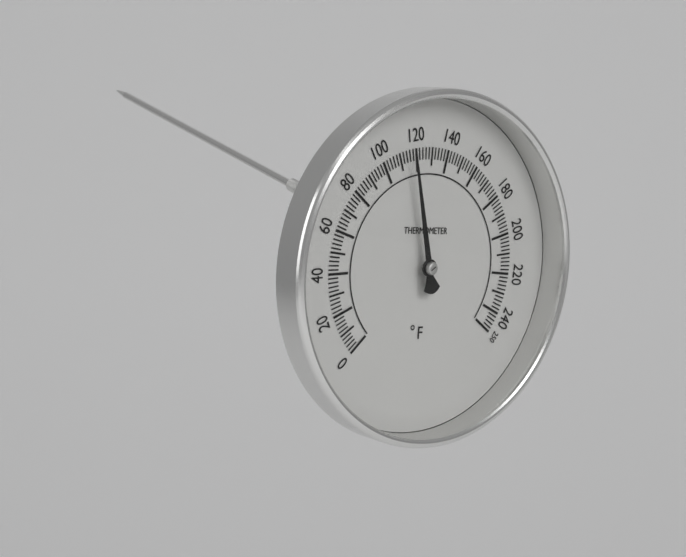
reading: 116 °F
